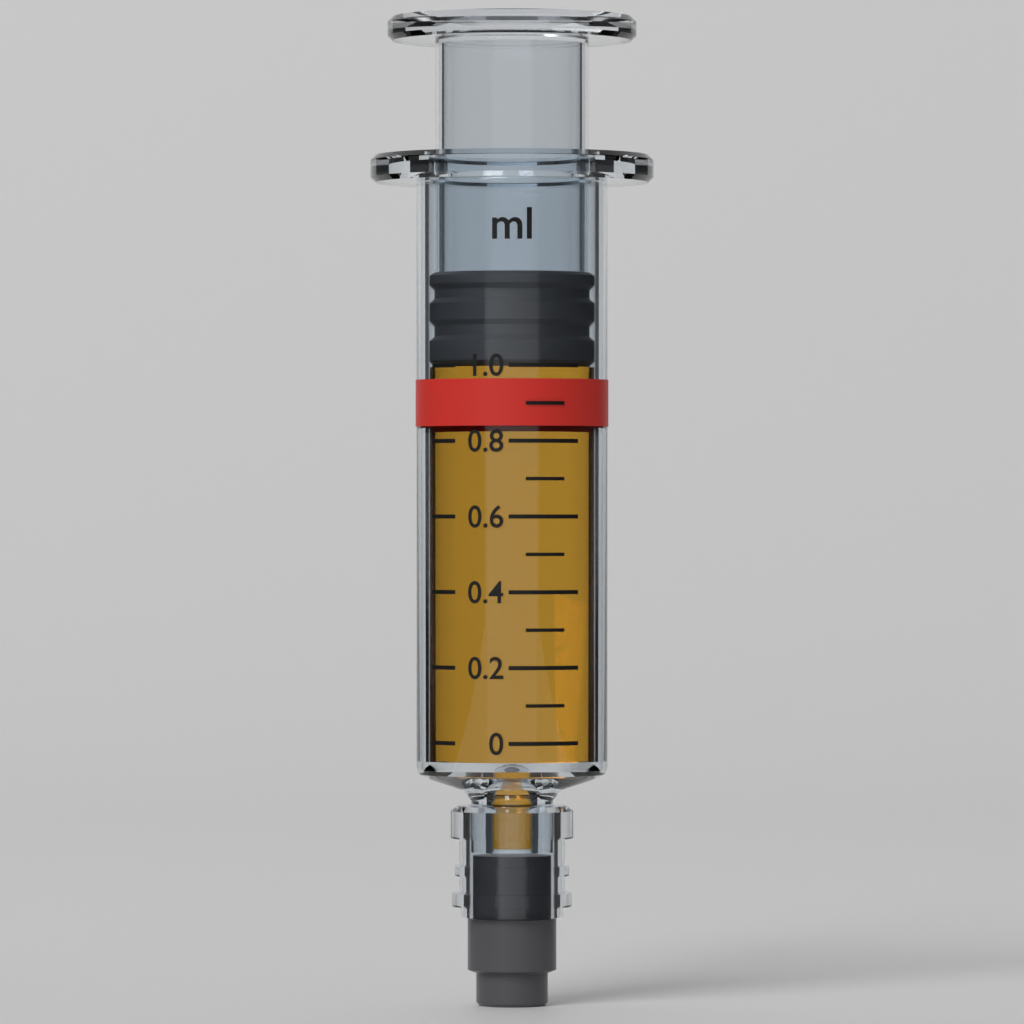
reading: 1.0 ml
